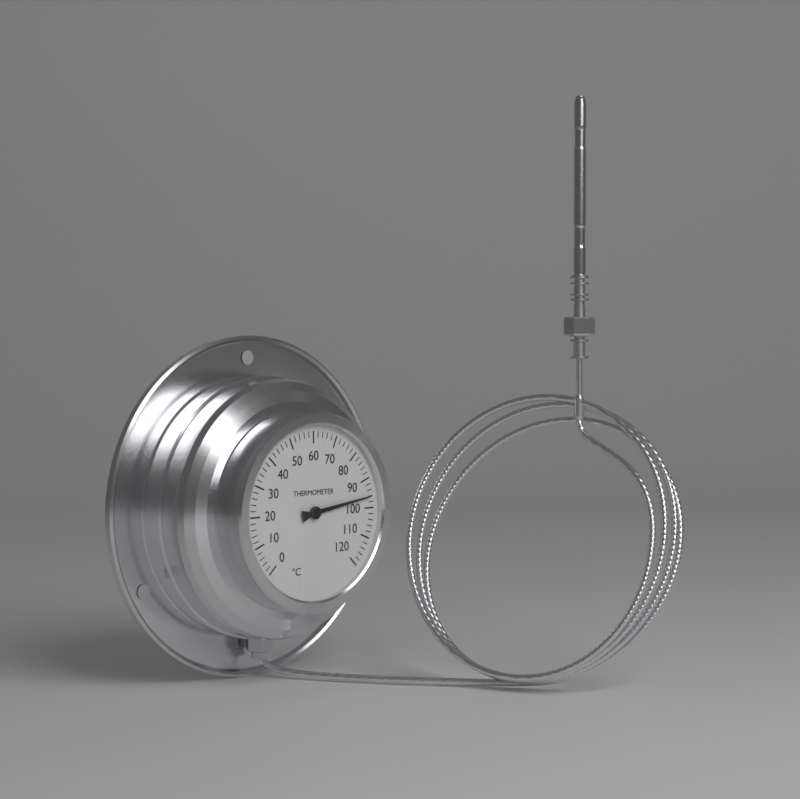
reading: 96 °C
